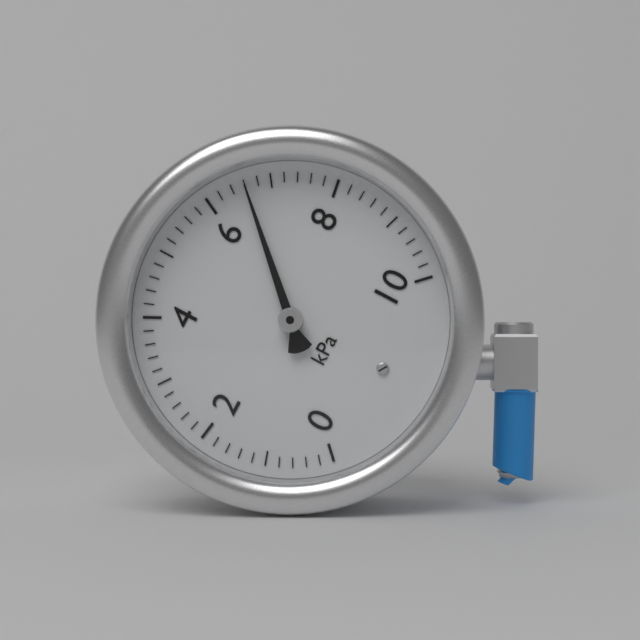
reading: 6.6 kPa
